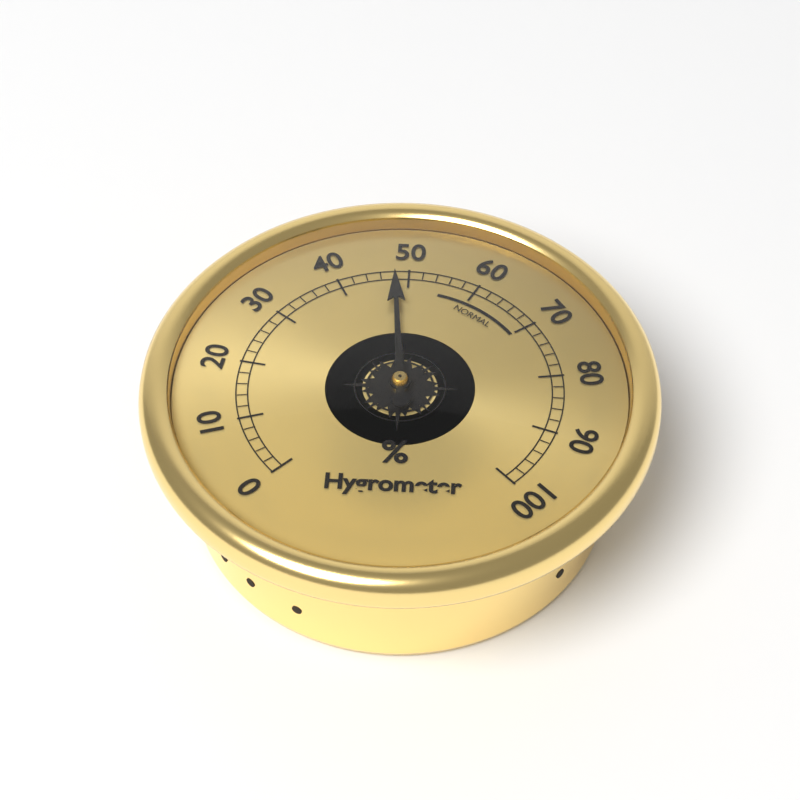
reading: 48 %
